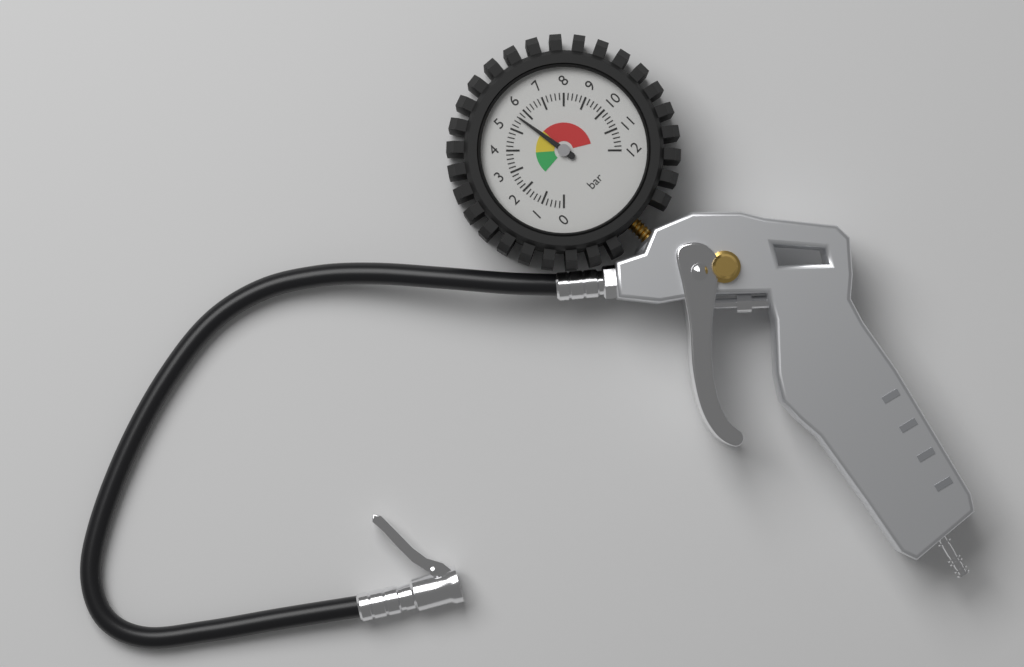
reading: 5.6 bar
